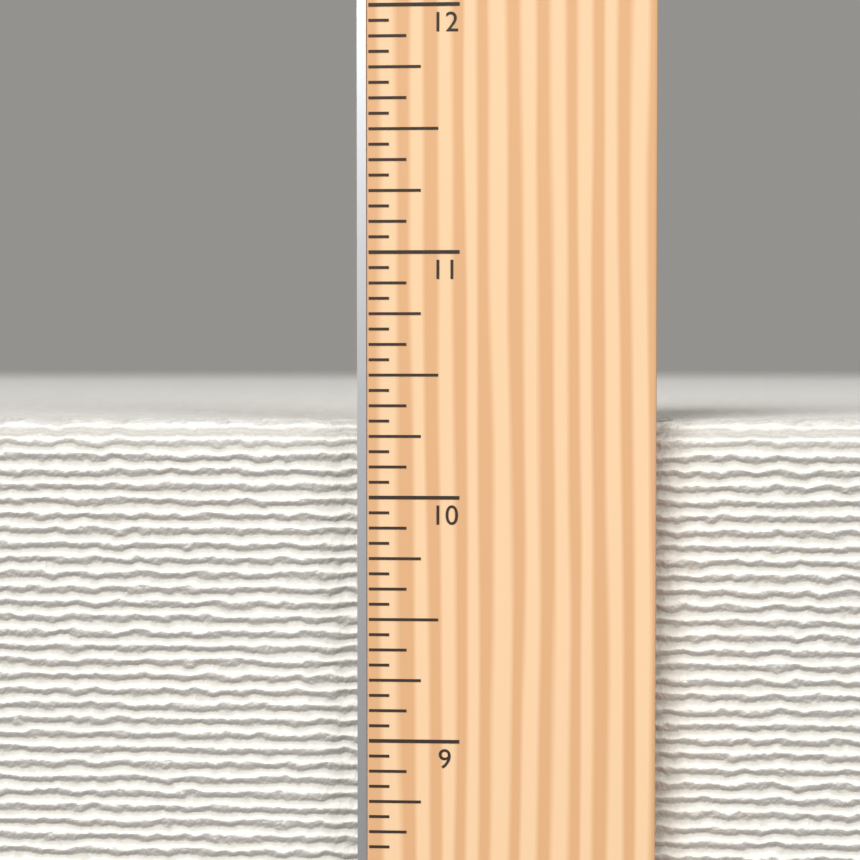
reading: 10.3125 in
